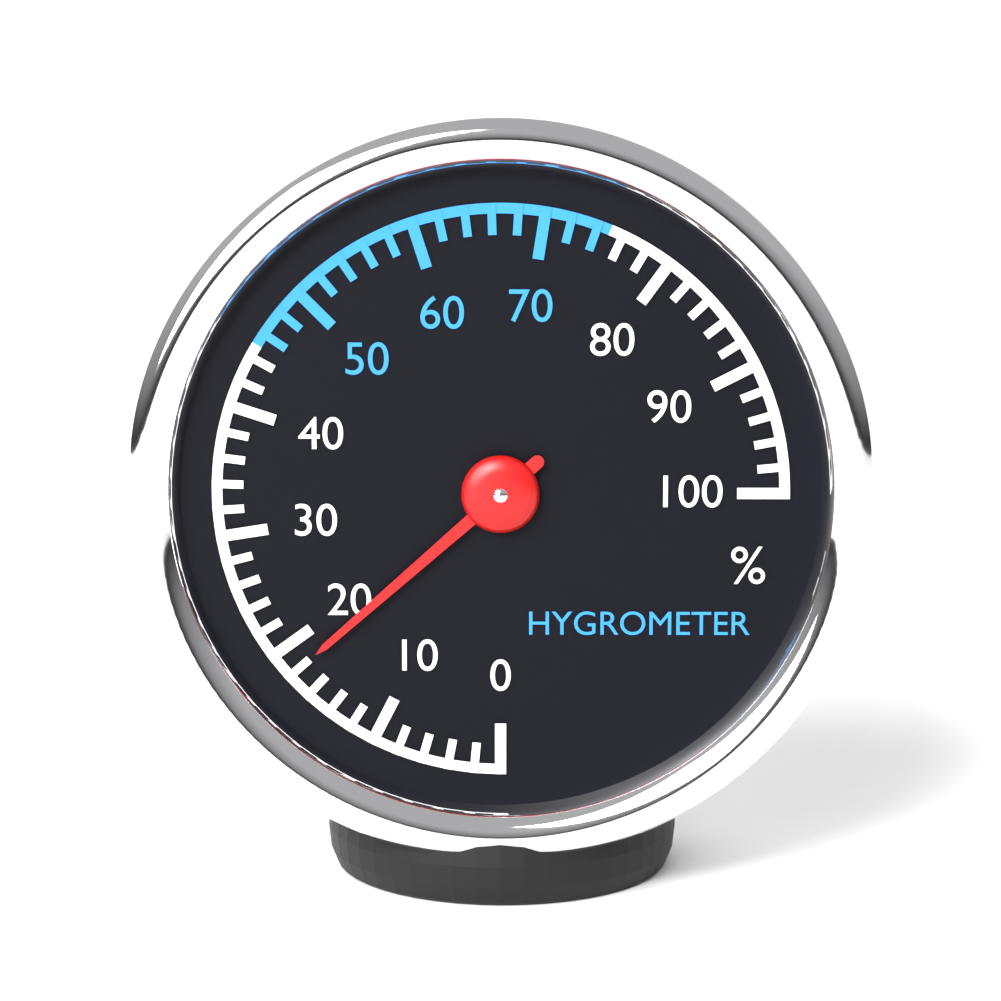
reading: 18 %
